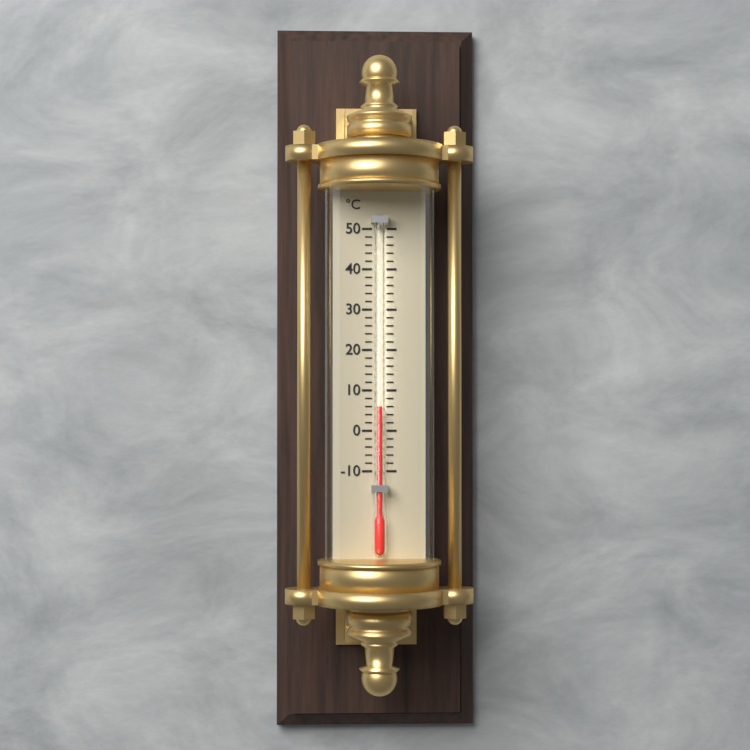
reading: 6 °C
